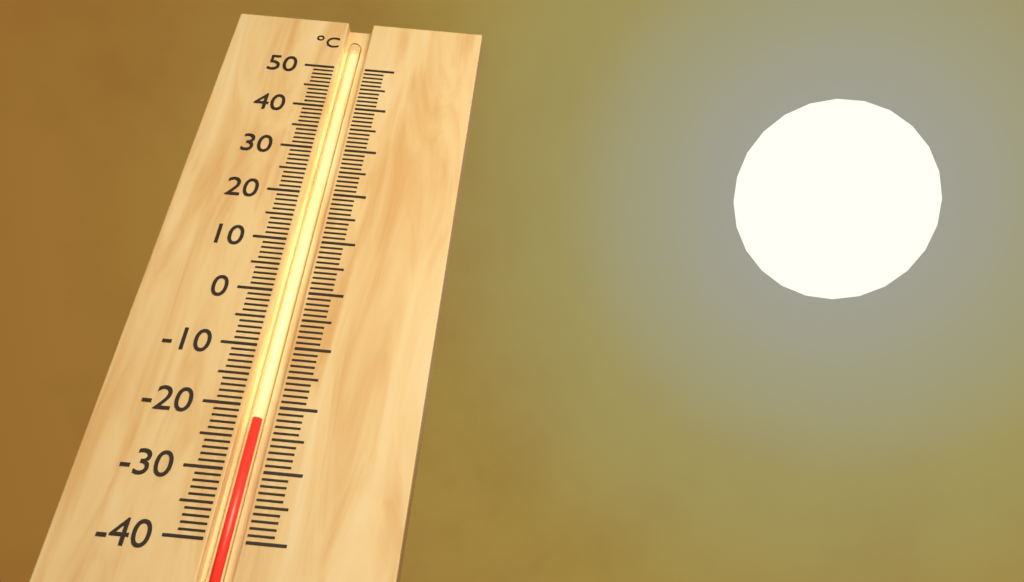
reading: -22 °C
